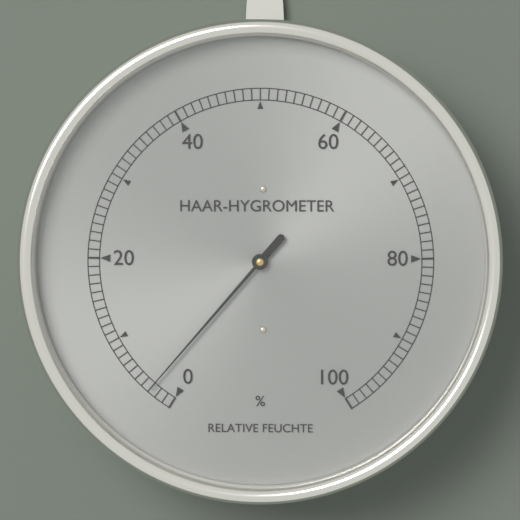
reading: 3 %
